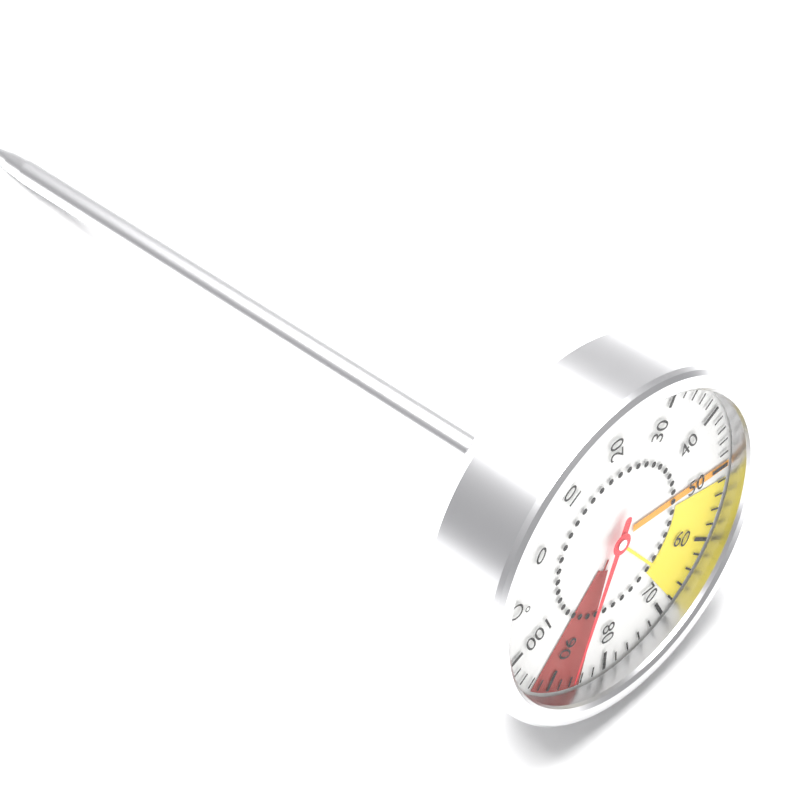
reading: 86 °C
